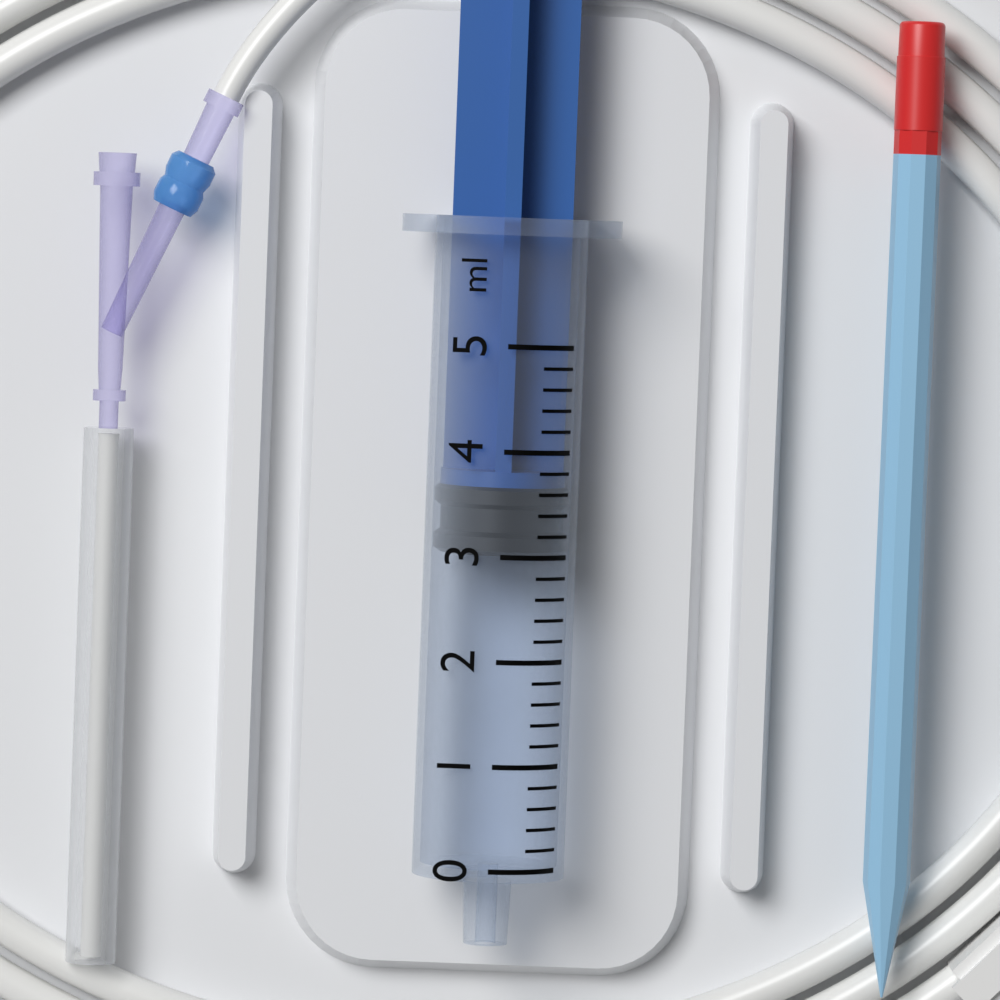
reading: 3.0 ml
